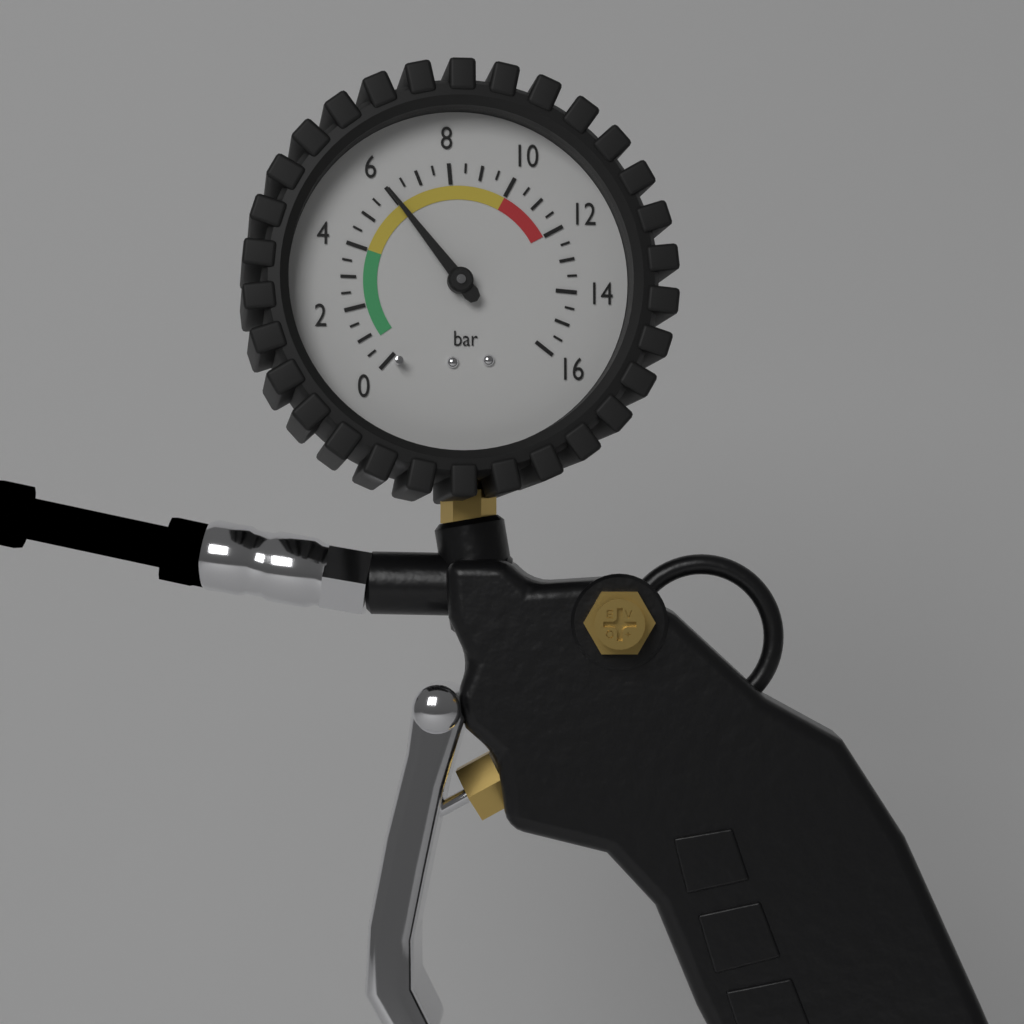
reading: 6.0 bar
